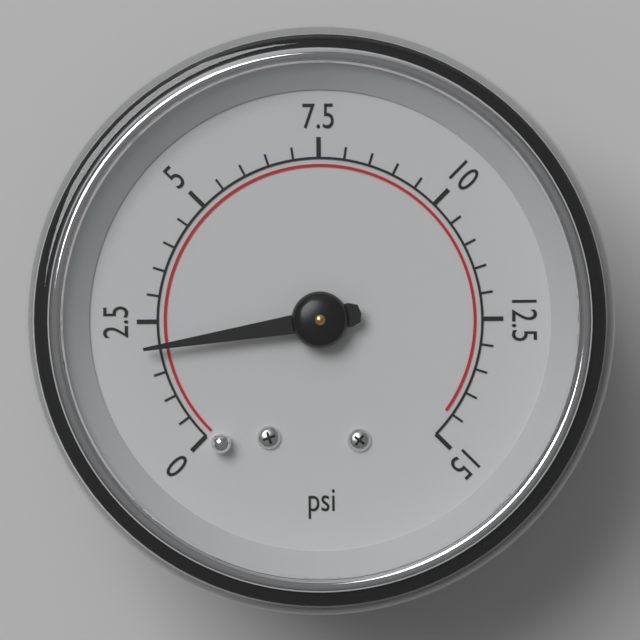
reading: 2.0 psi
